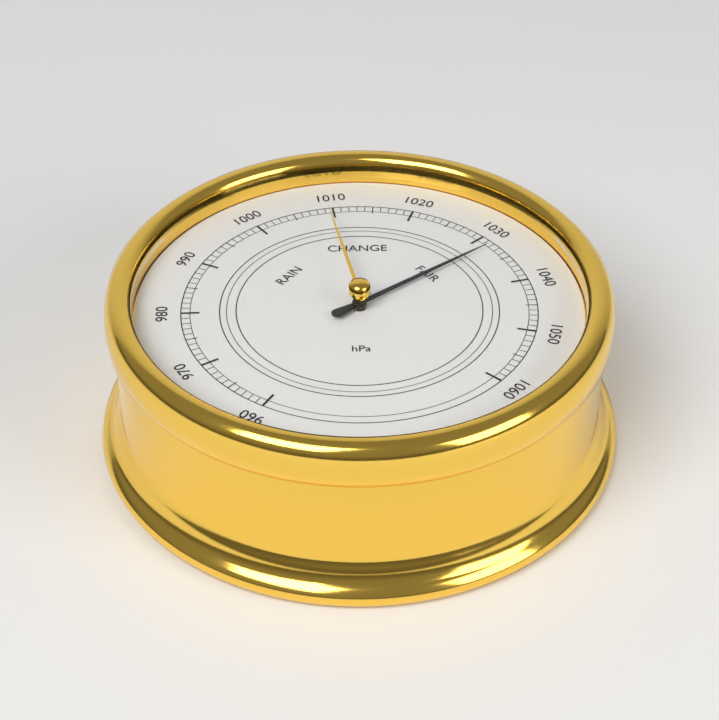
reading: 1032 hPa
